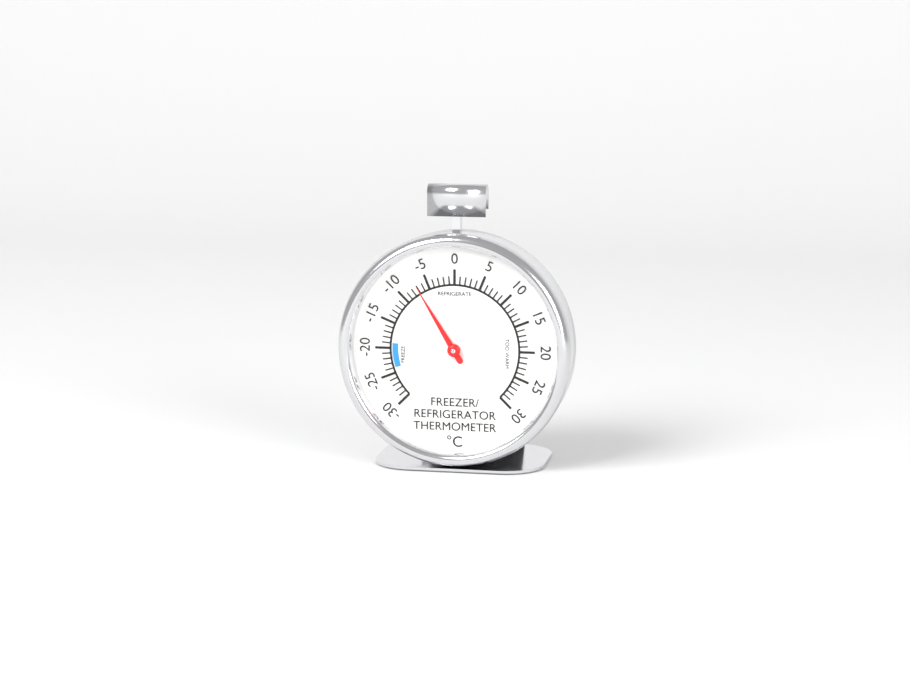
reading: -7 °C
